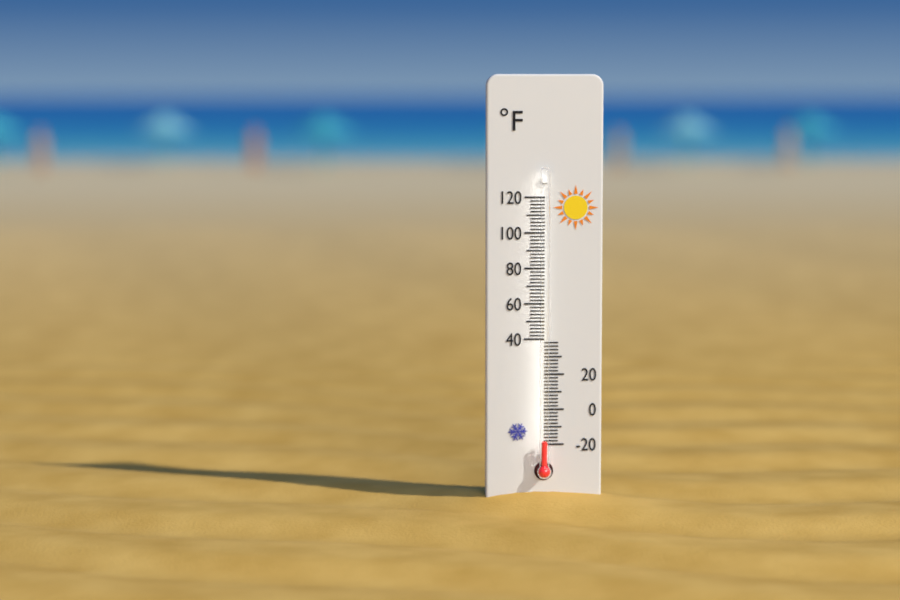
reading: -18 °F
